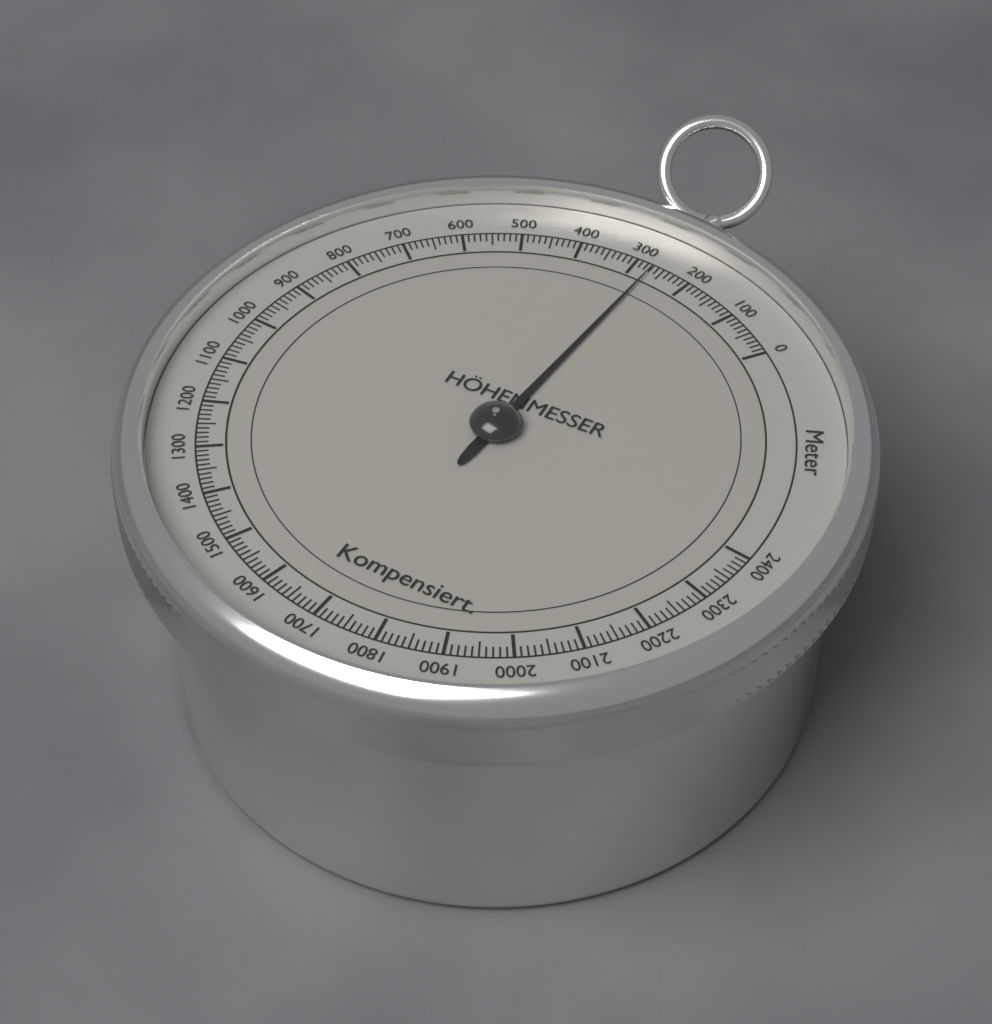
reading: 270 m
